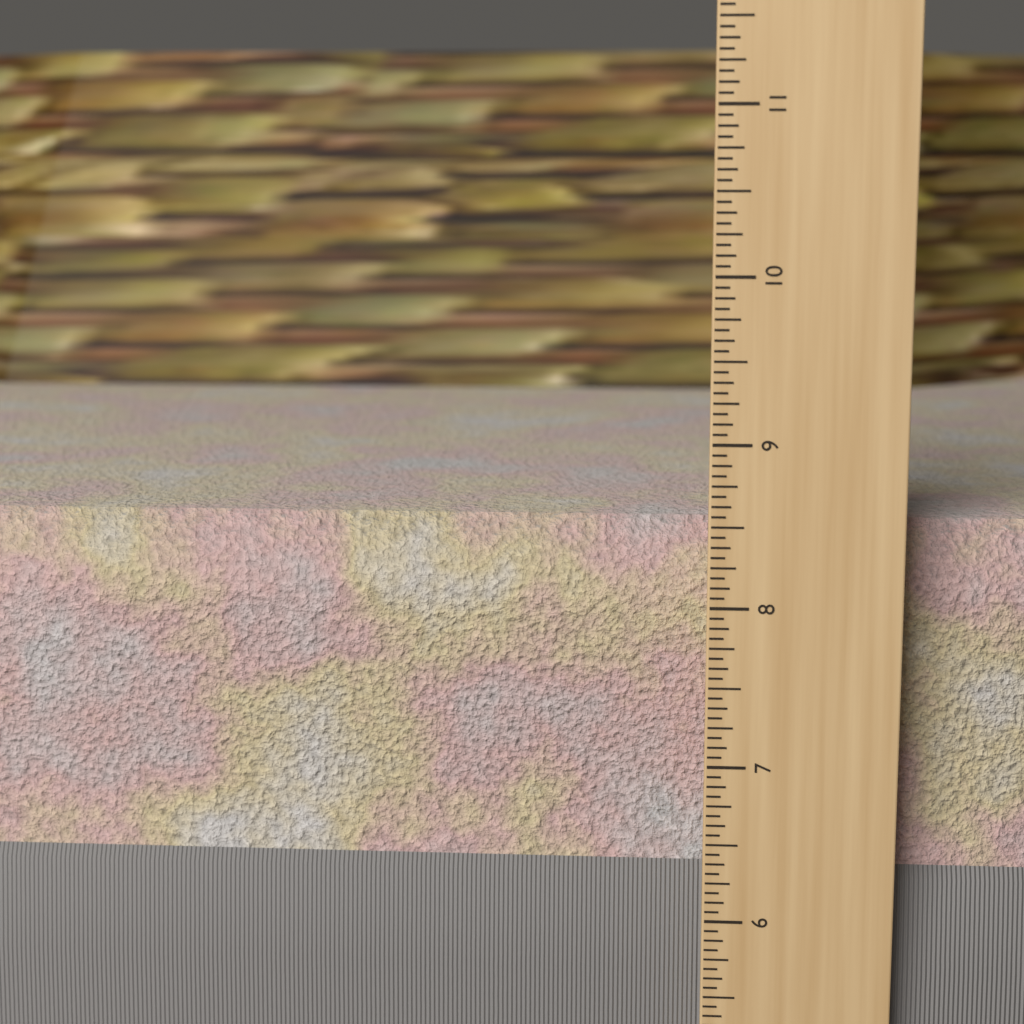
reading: 8.5000 in
